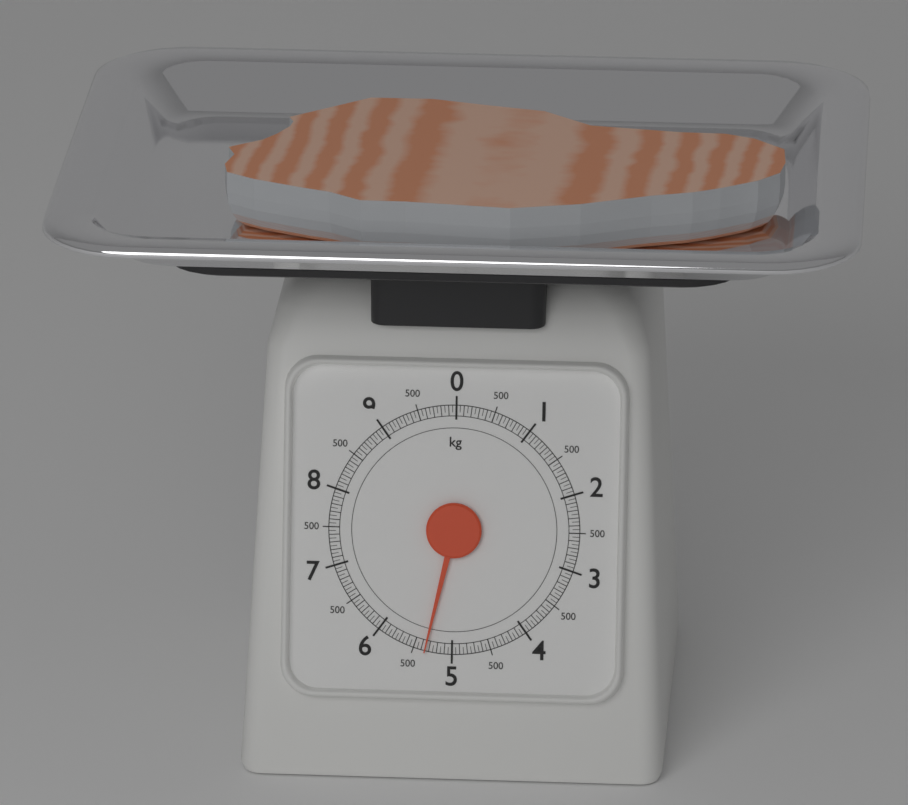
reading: 5.35 kg
